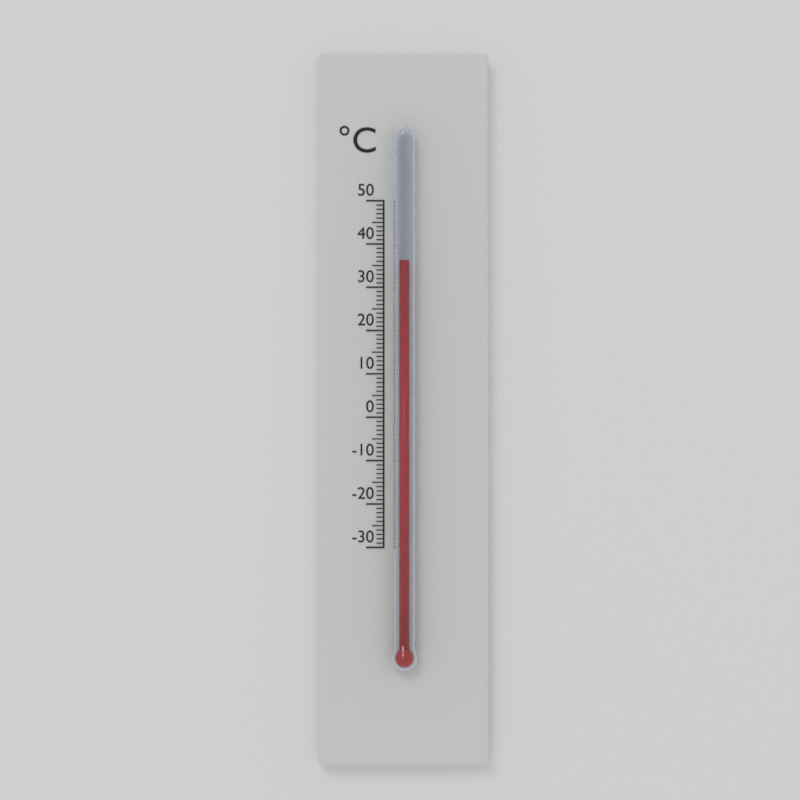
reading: 36 °C
